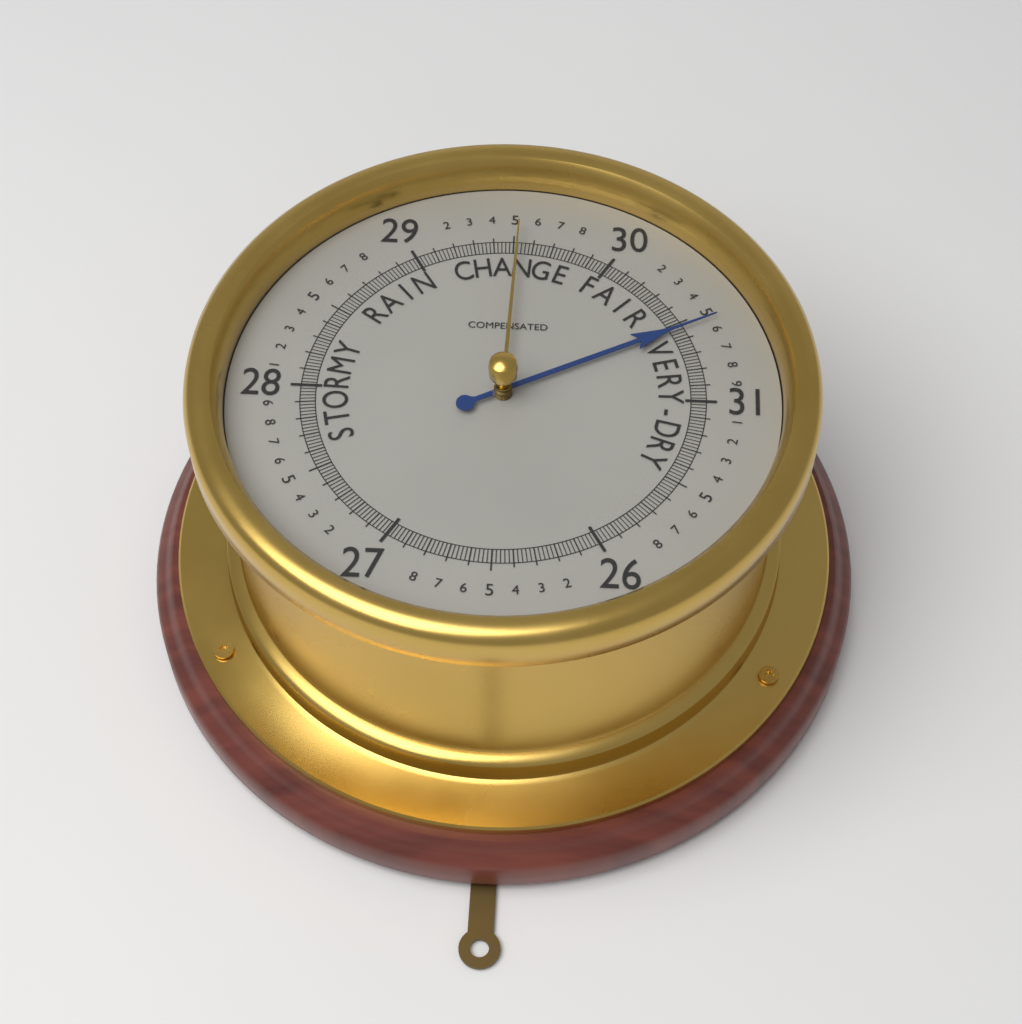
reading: 30.54 (no unit)
